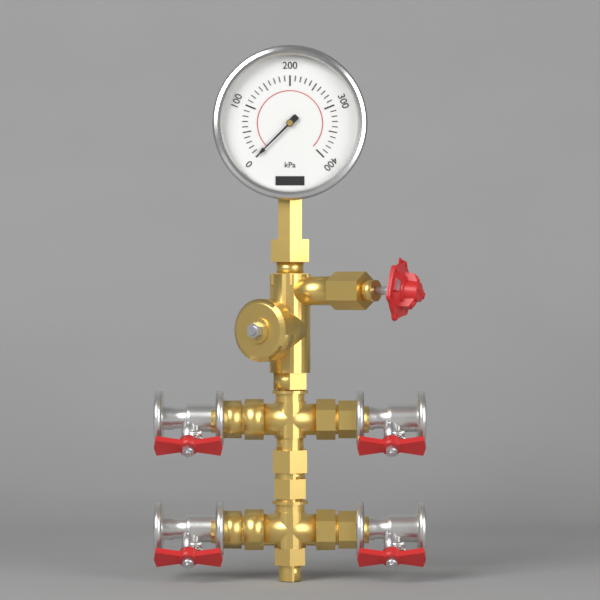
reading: 0 kPa
